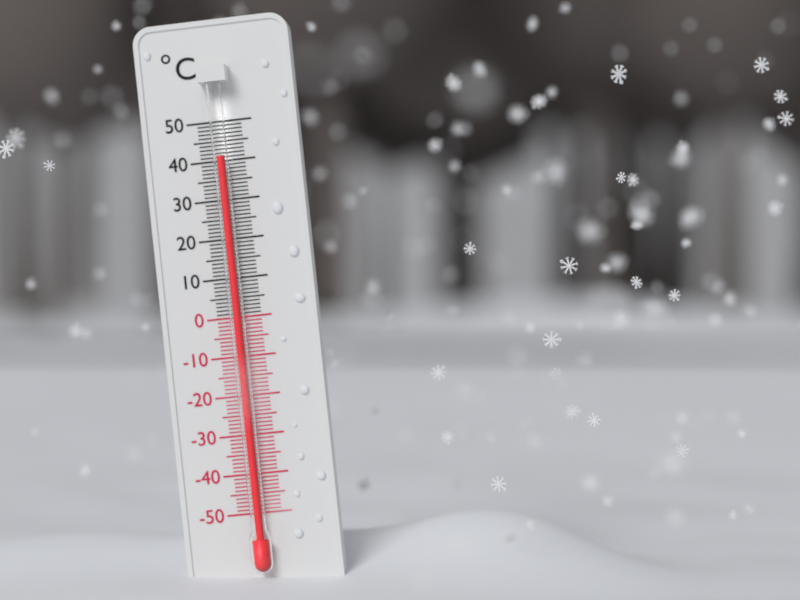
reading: 41 °C
